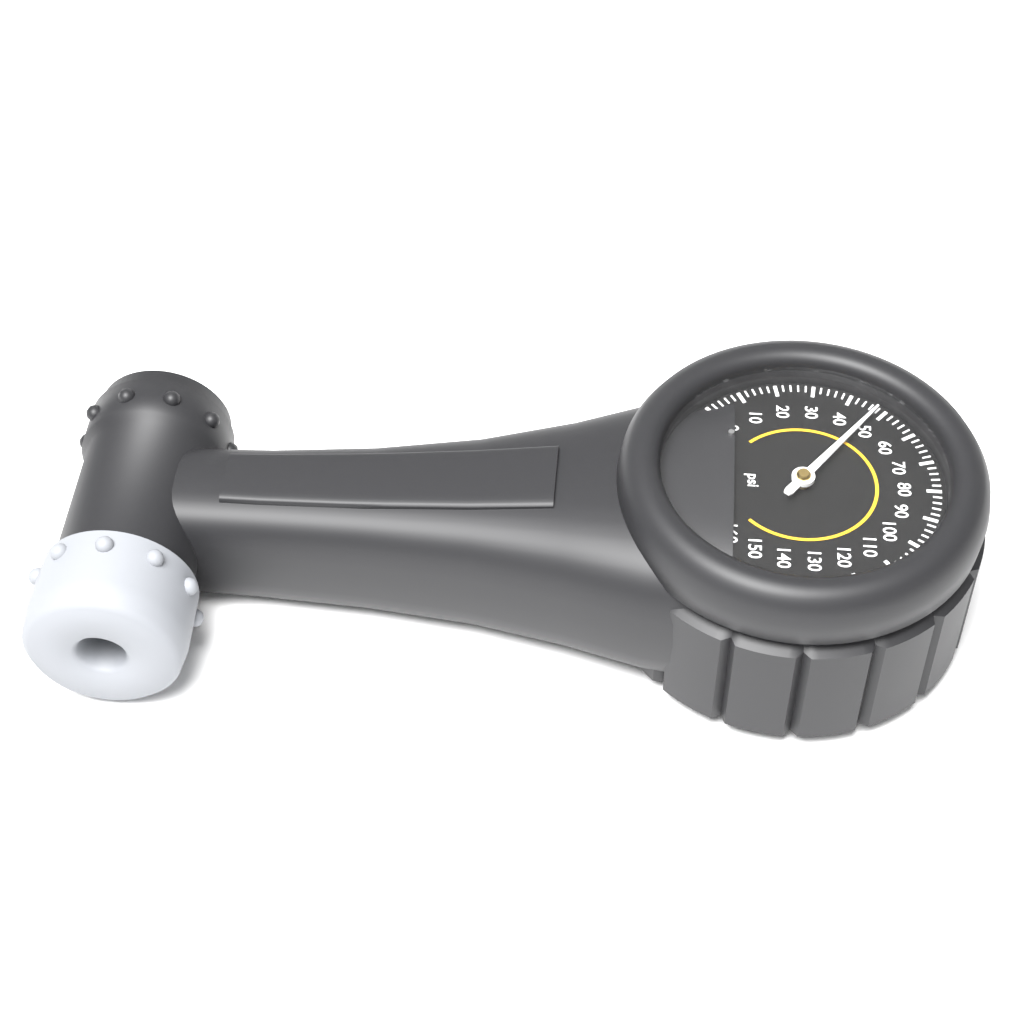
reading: 48 psi
